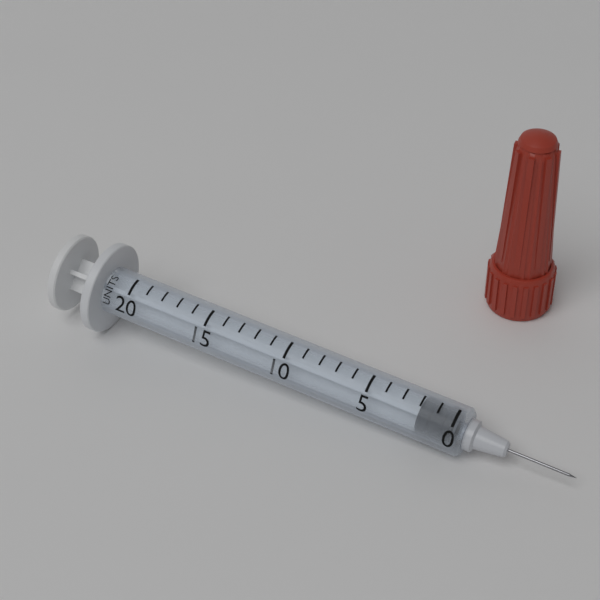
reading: 0 units
